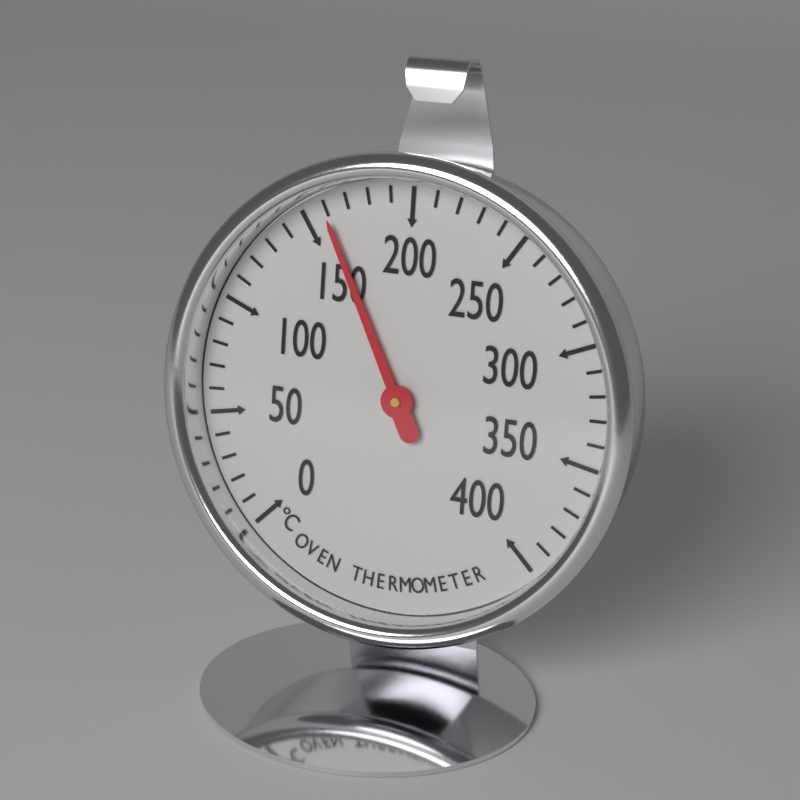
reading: 160 °C
